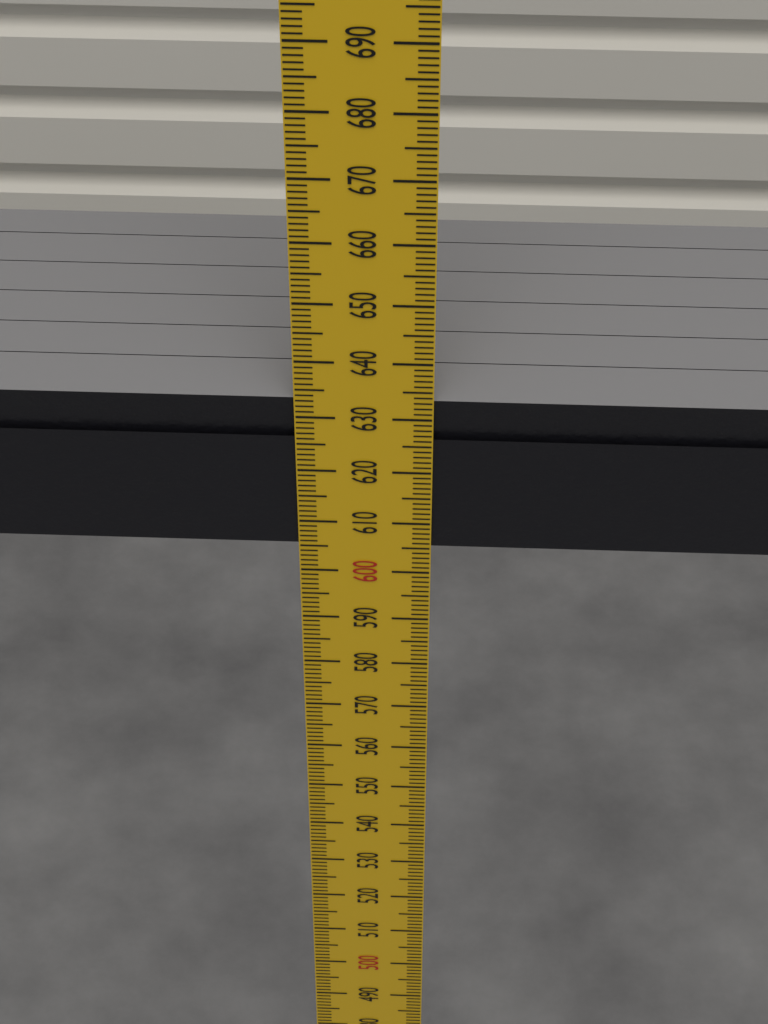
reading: 633 mm
